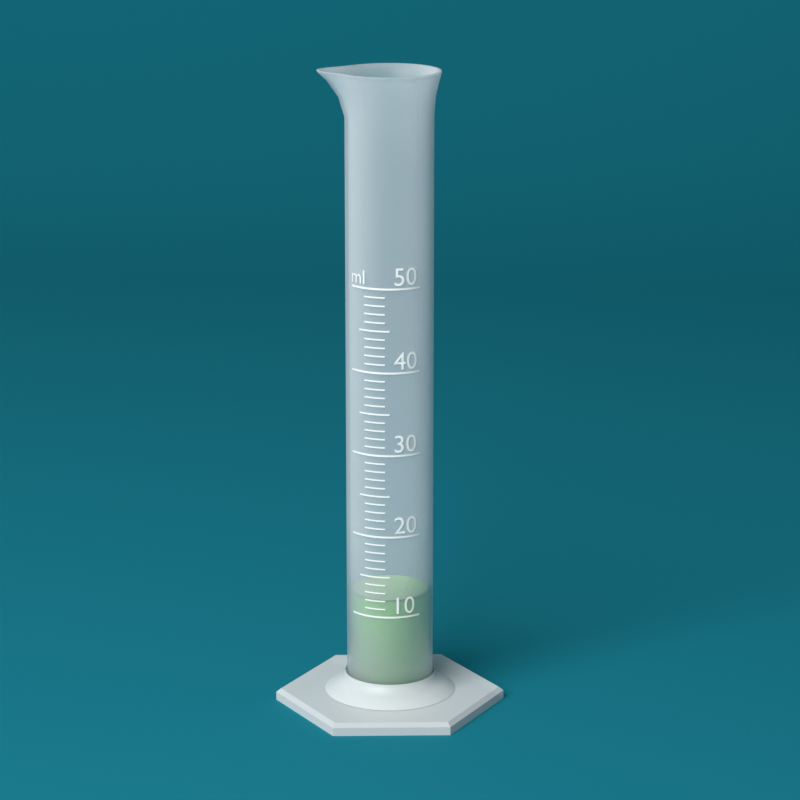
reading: 12 ml
